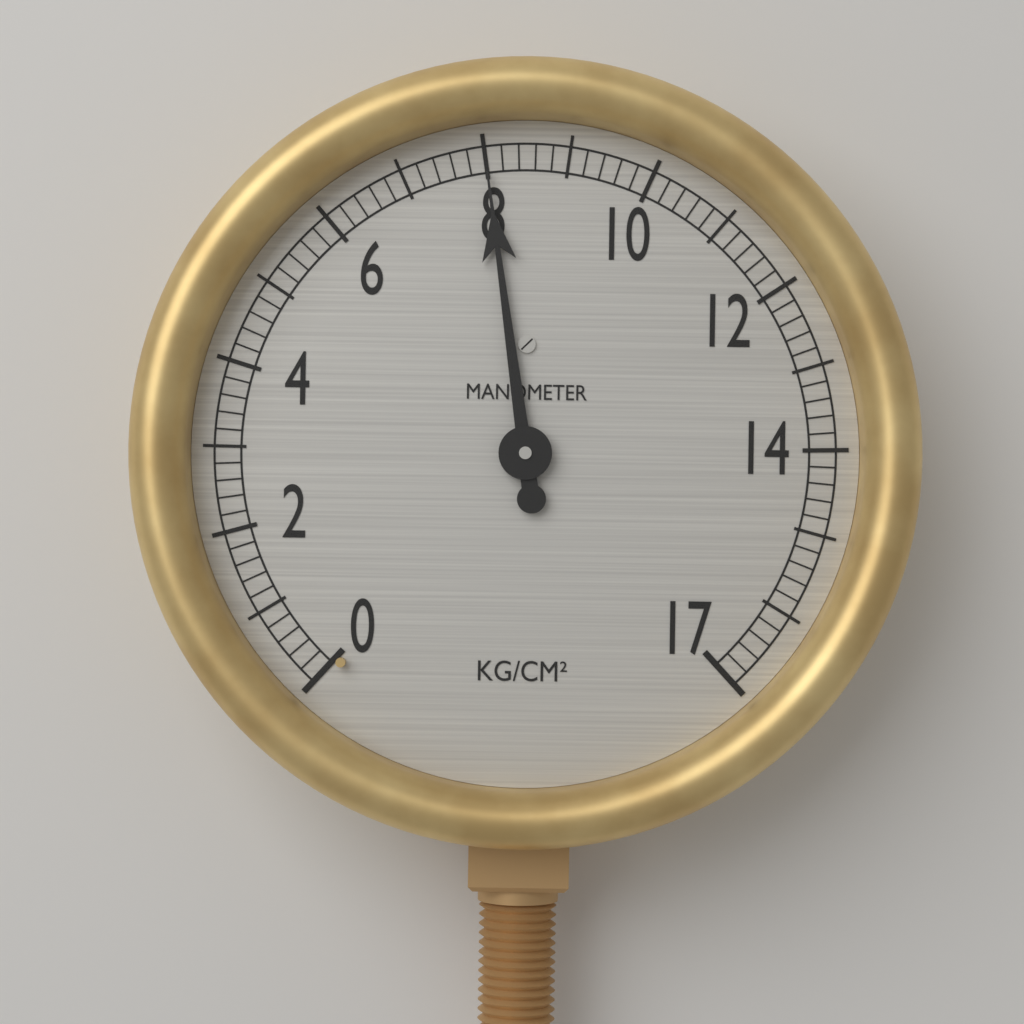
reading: 8.0 kg/cm²
